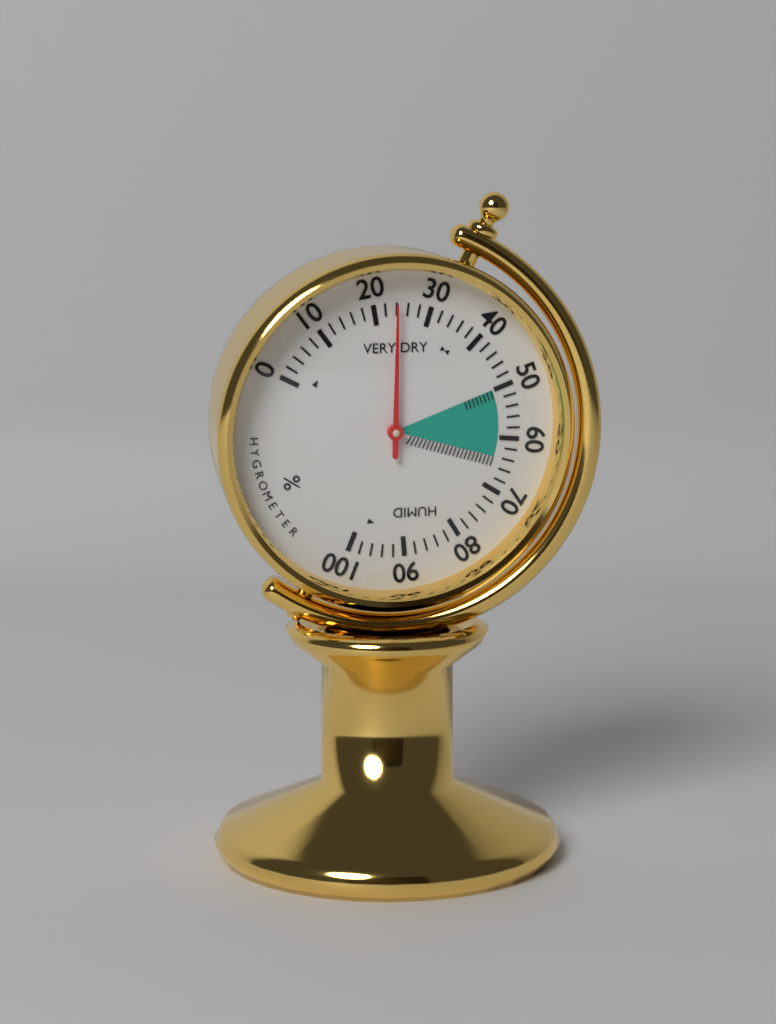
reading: 24 %
